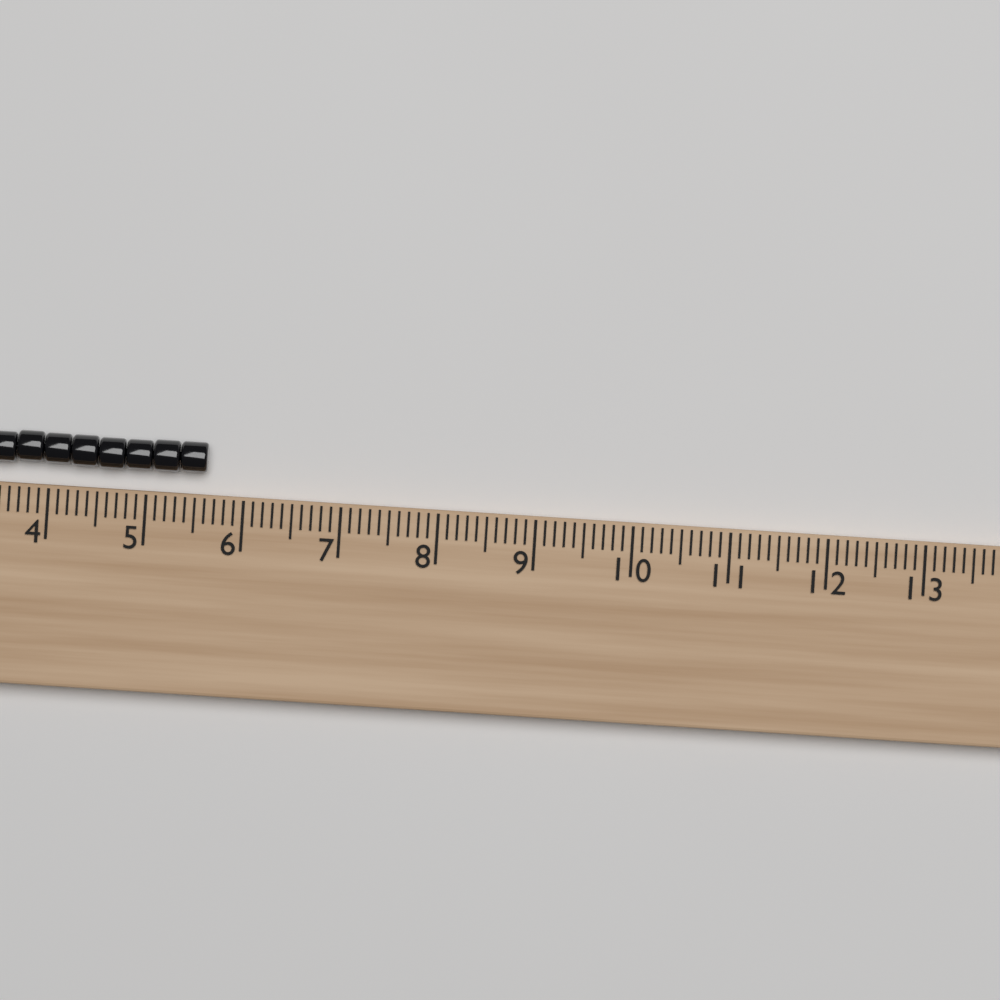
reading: 5.6 (no unit)
